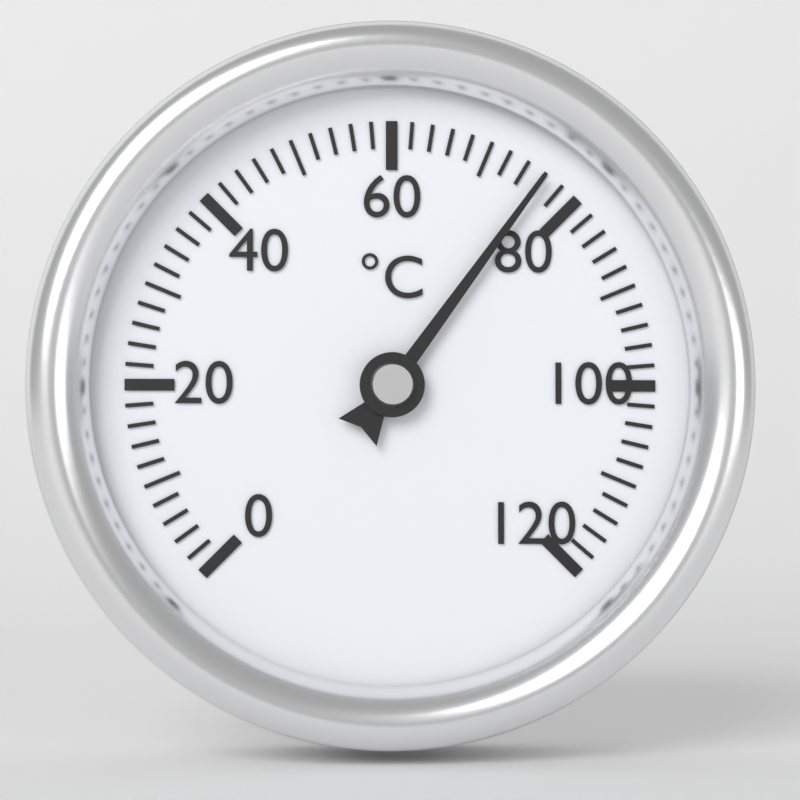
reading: 76 °C
